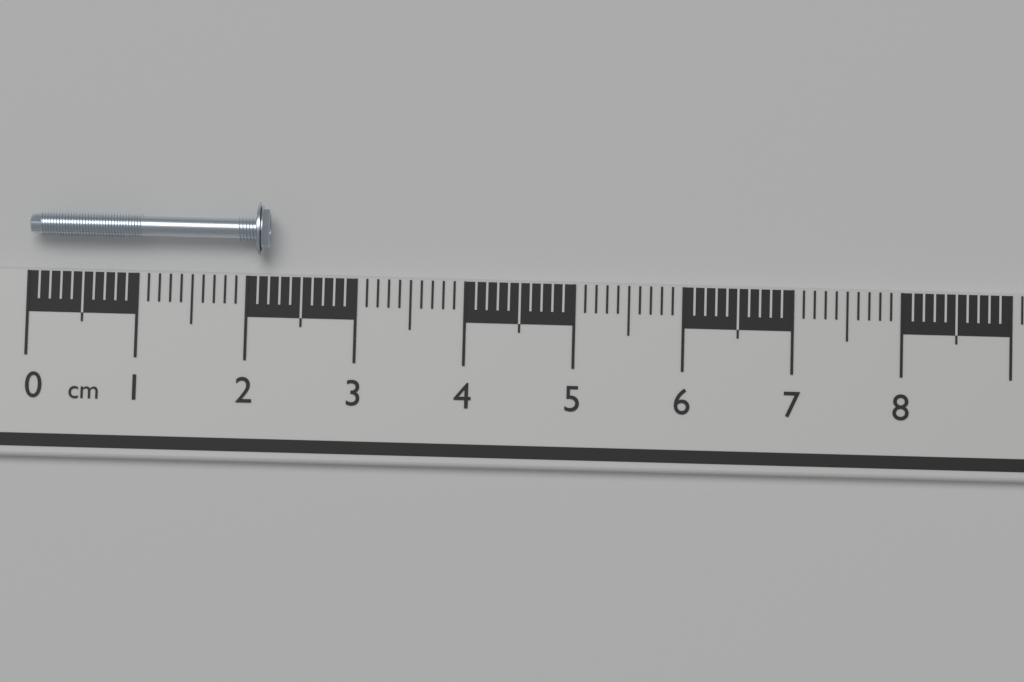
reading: 2.2 cm
